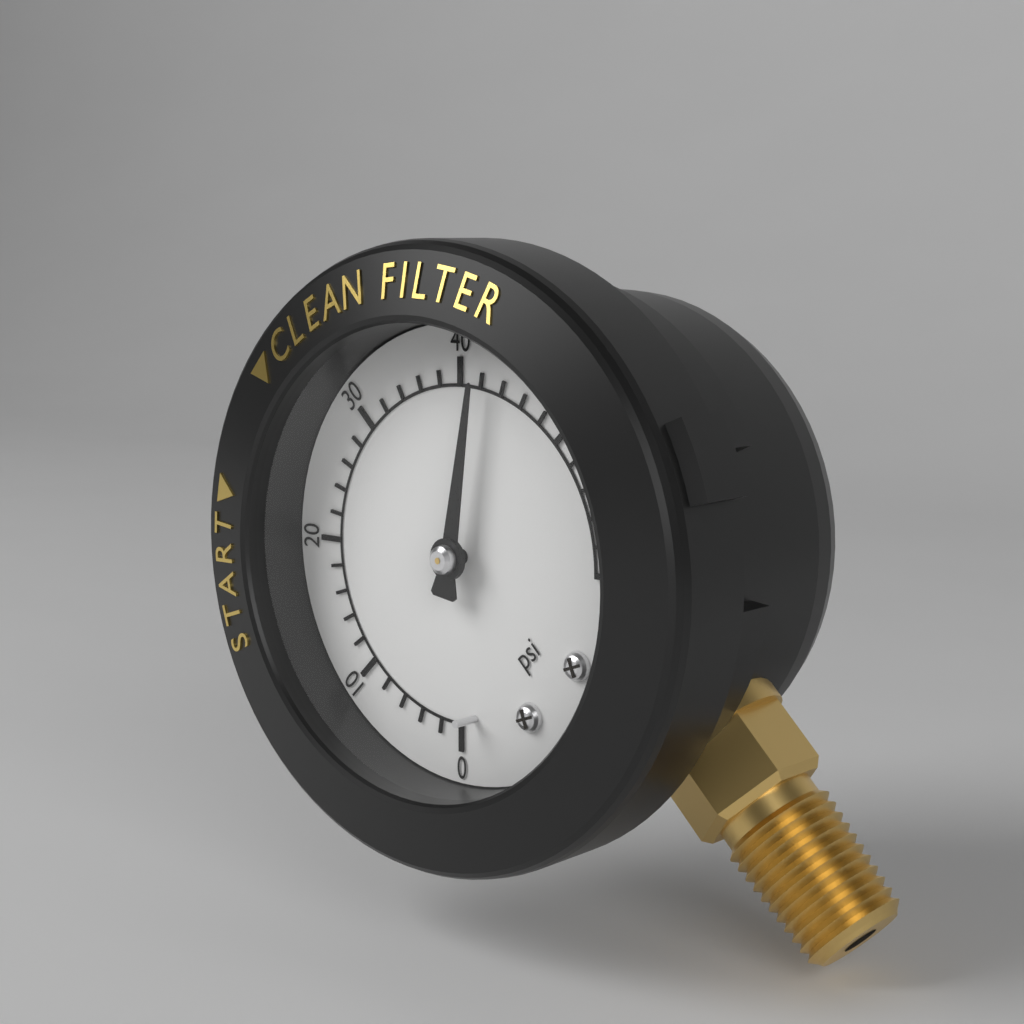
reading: 42 psi
